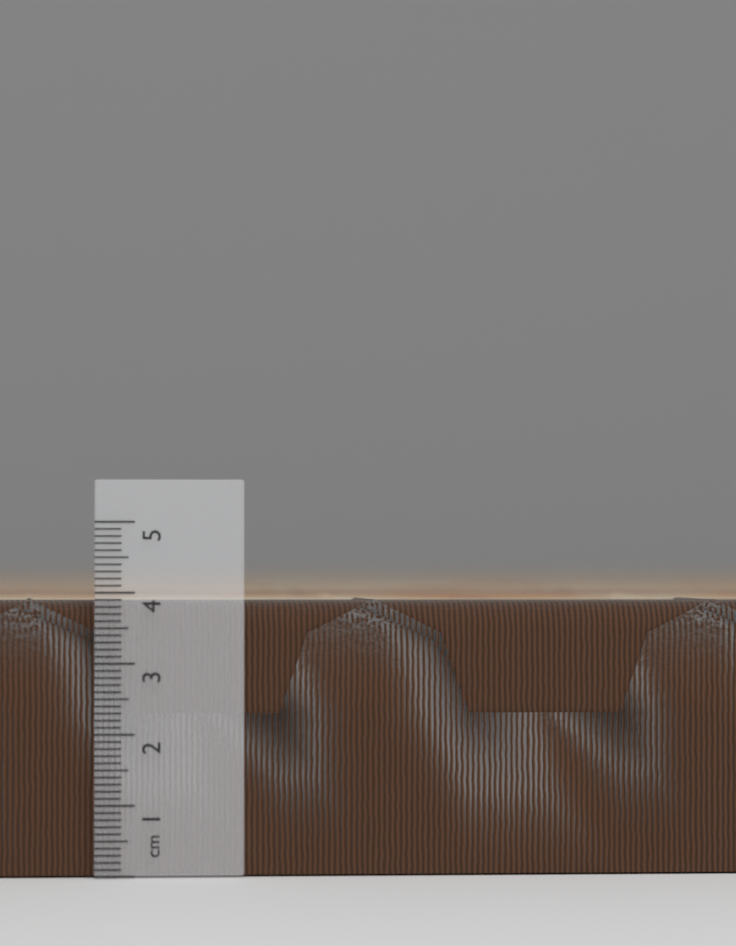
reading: 3.9 cm
